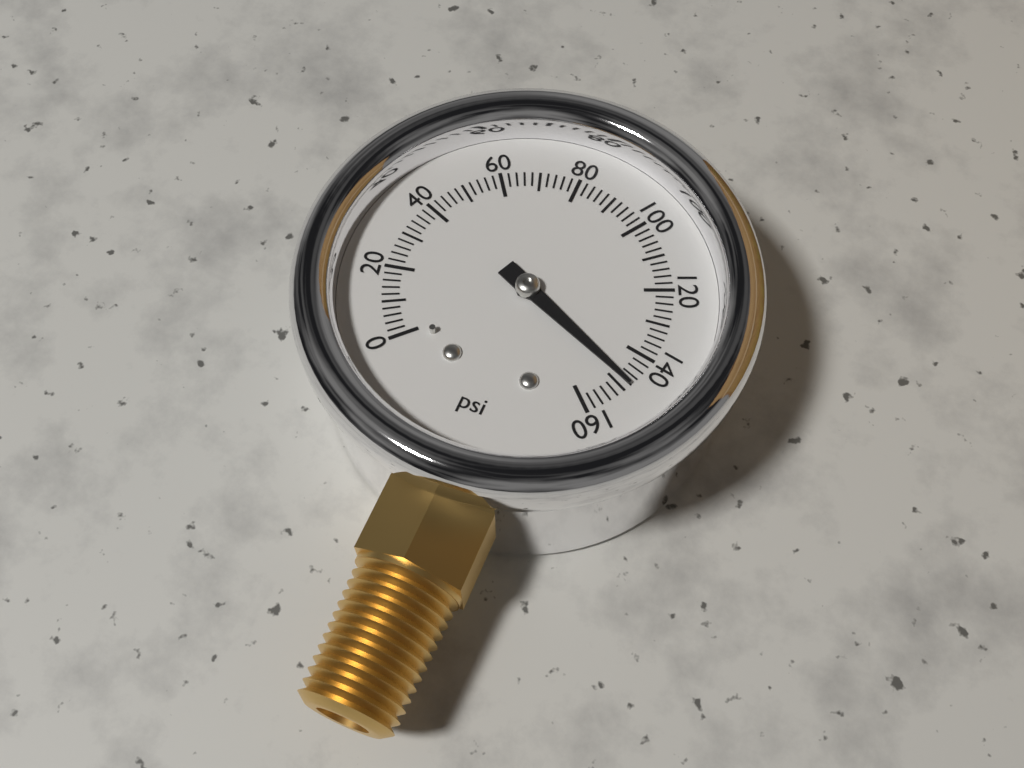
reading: 148 psi
